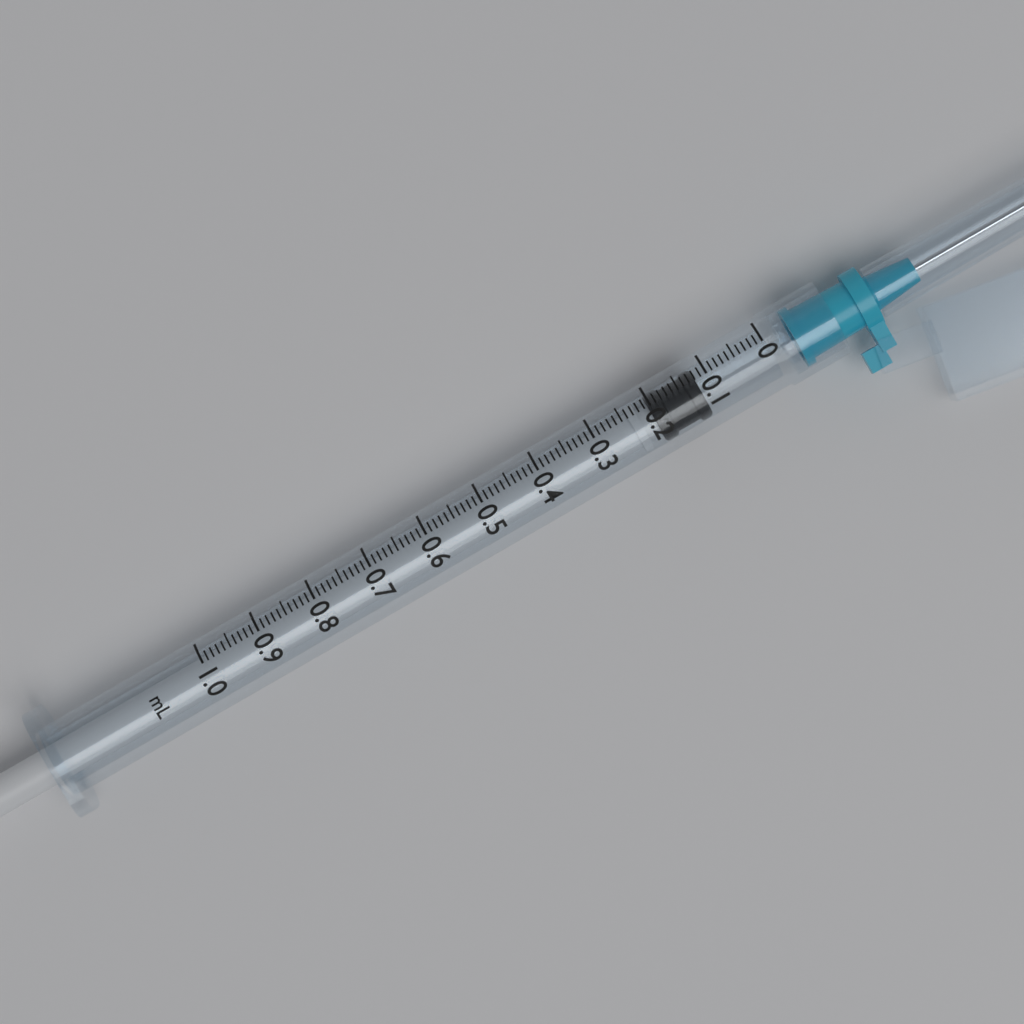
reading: 0.12 ml
